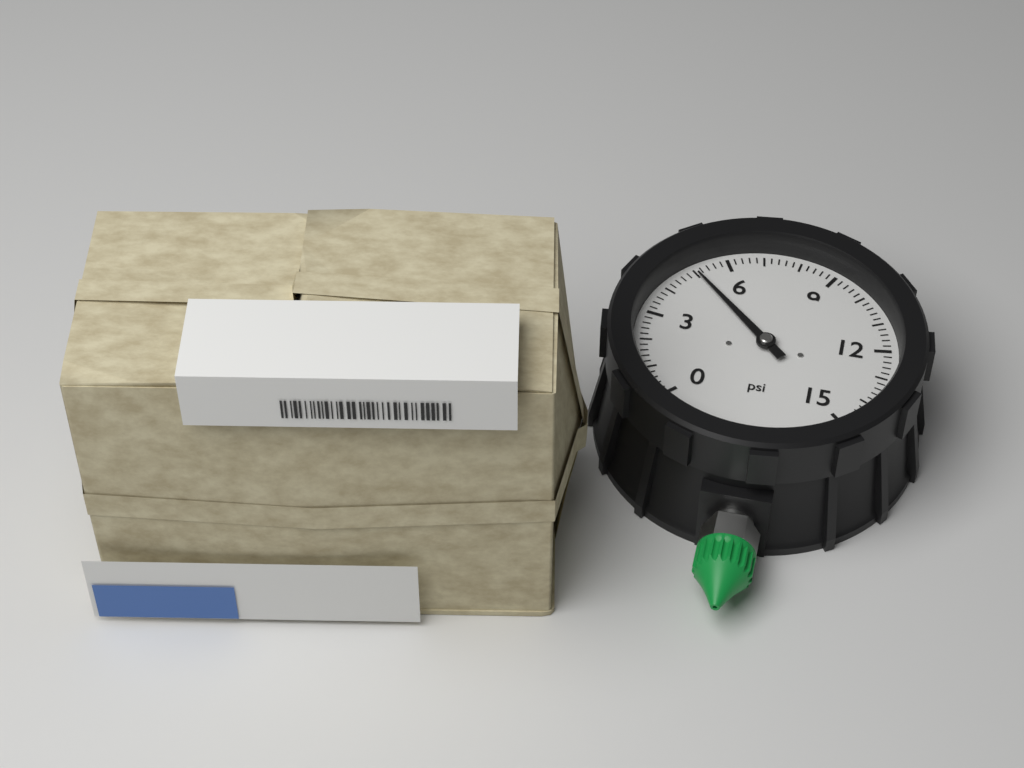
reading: 5.0 psi
